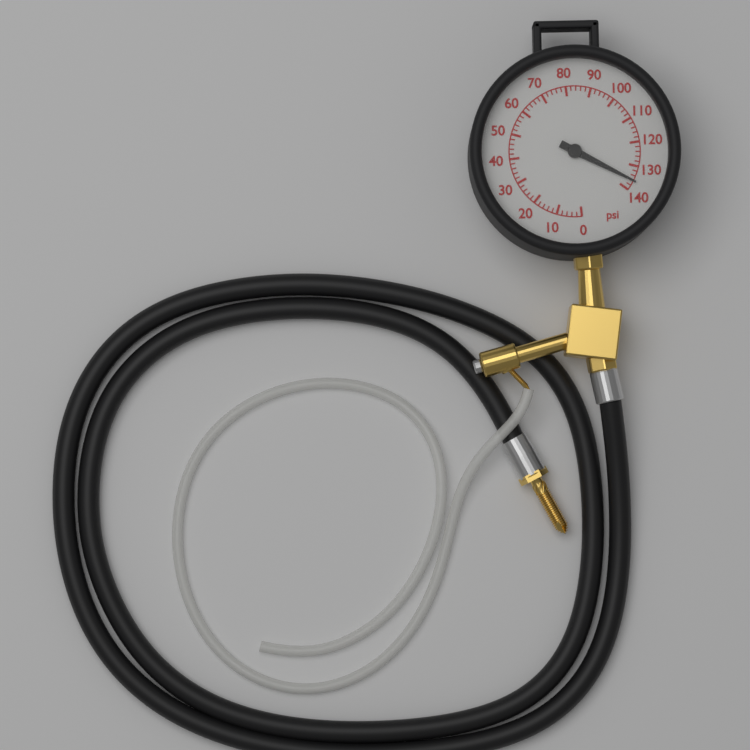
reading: 136 psi
